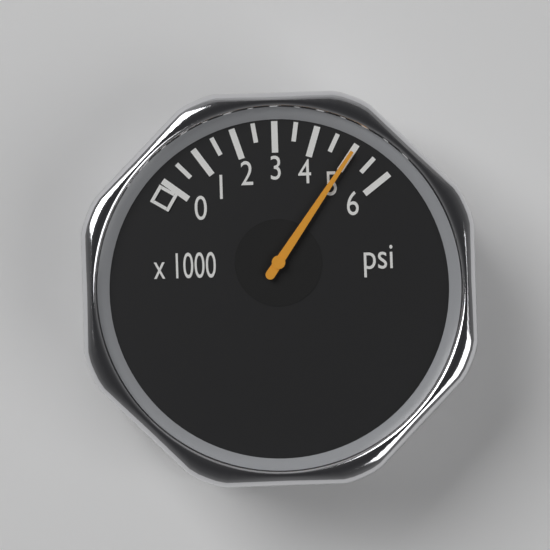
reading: 5000 psi
